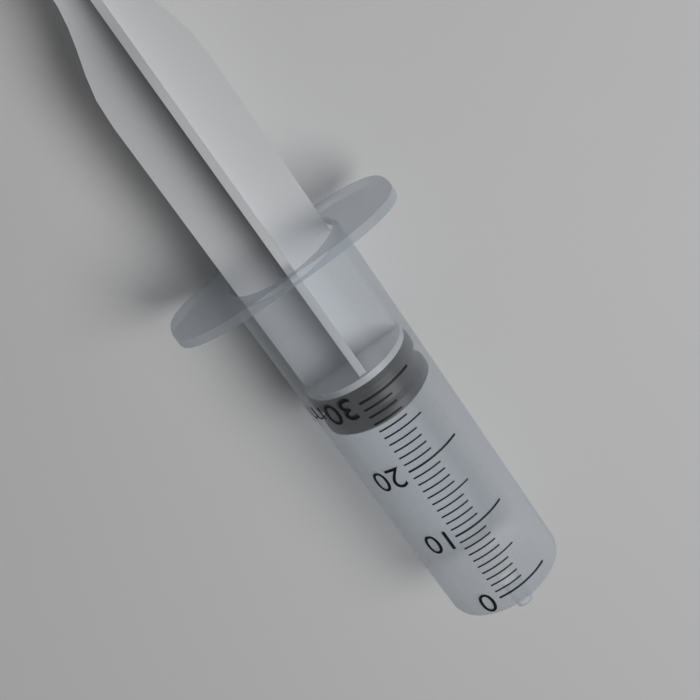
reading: 26 ml
